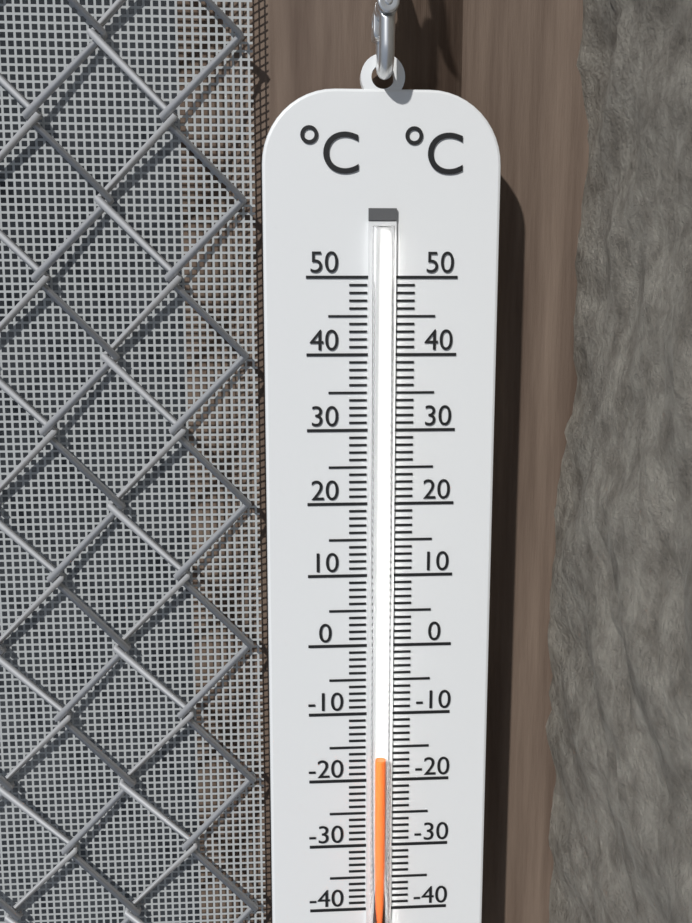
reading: -16 °C
